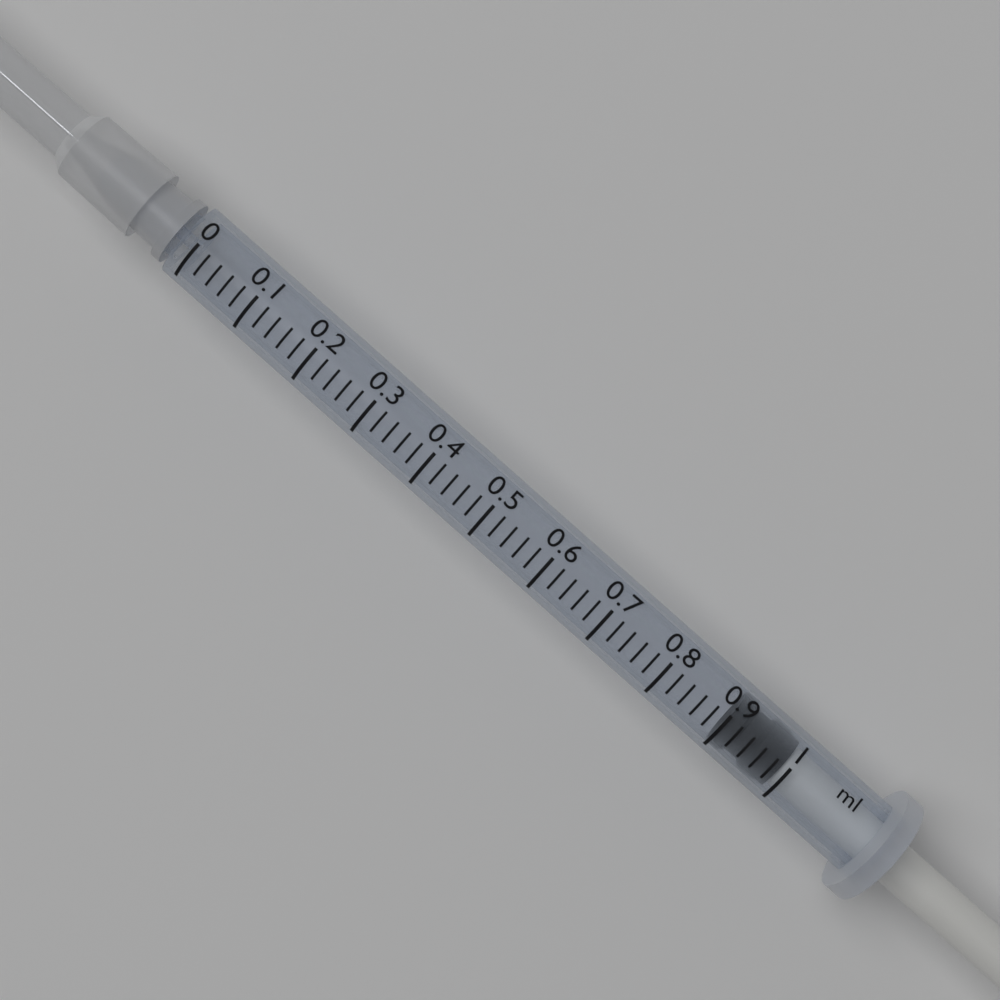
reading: 0.90 ml
